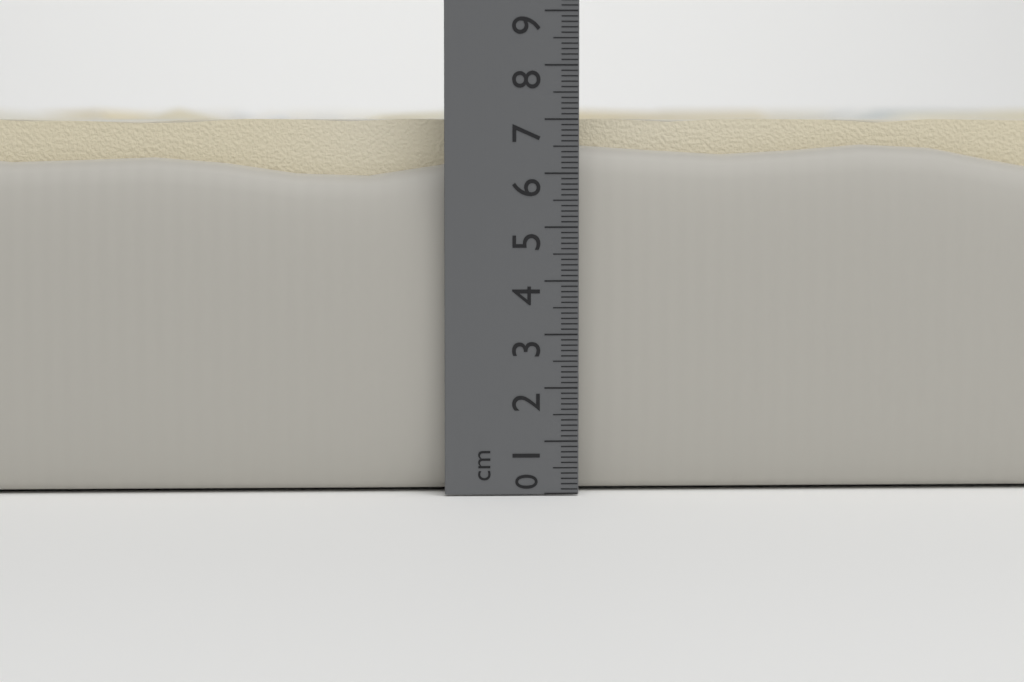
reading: 7.3 cm
